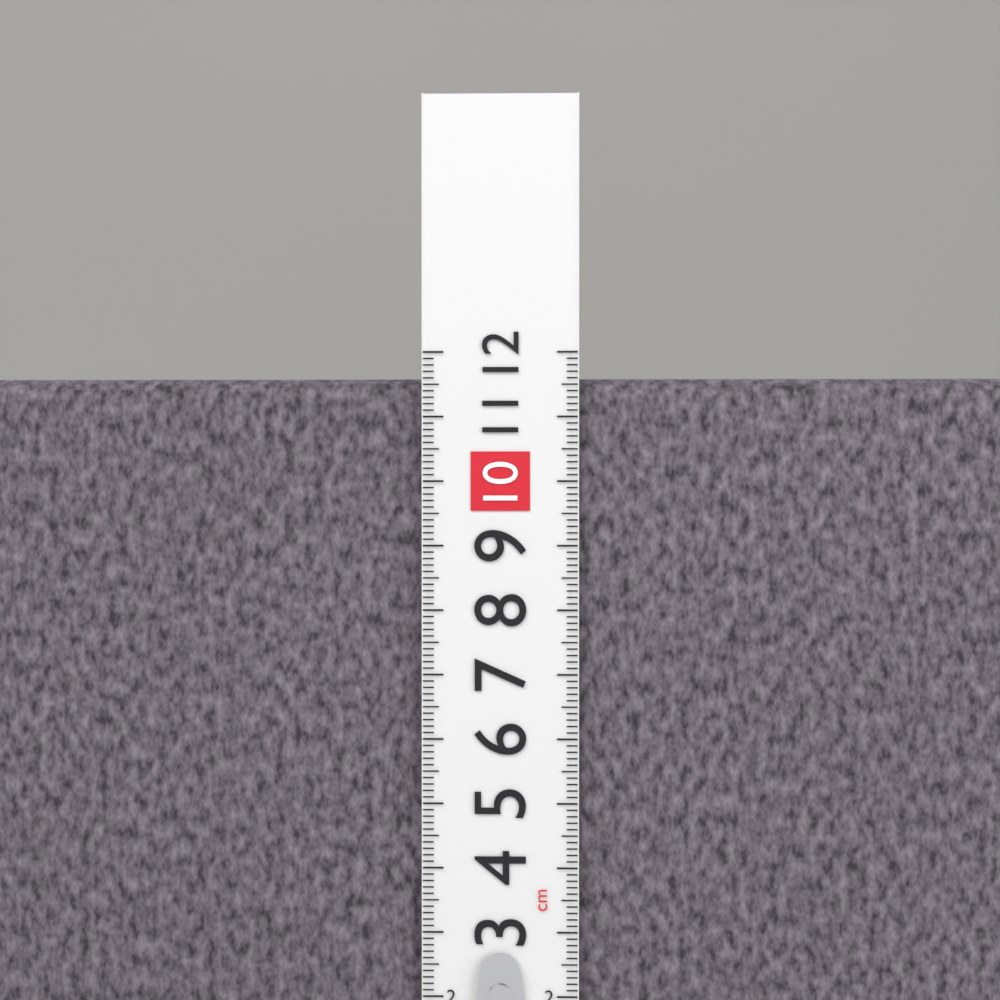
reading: 11.6 cm
